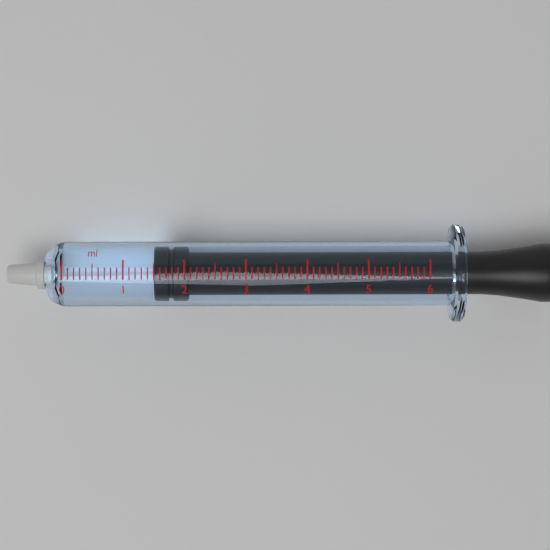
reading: 1.5 ml
